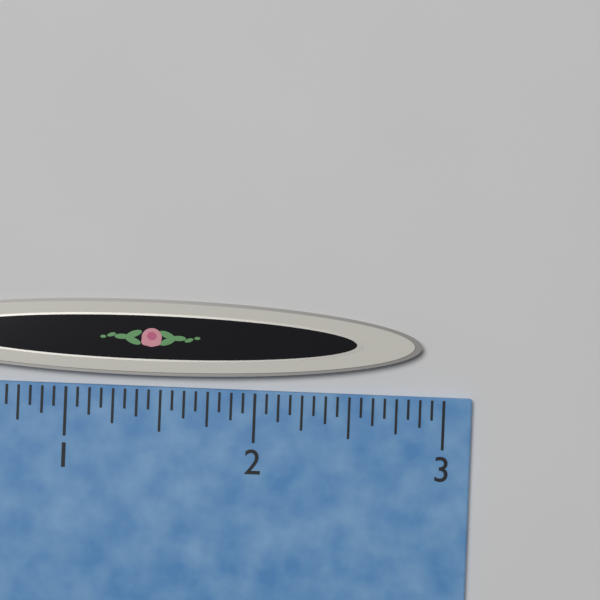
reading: 2.8750 inch
